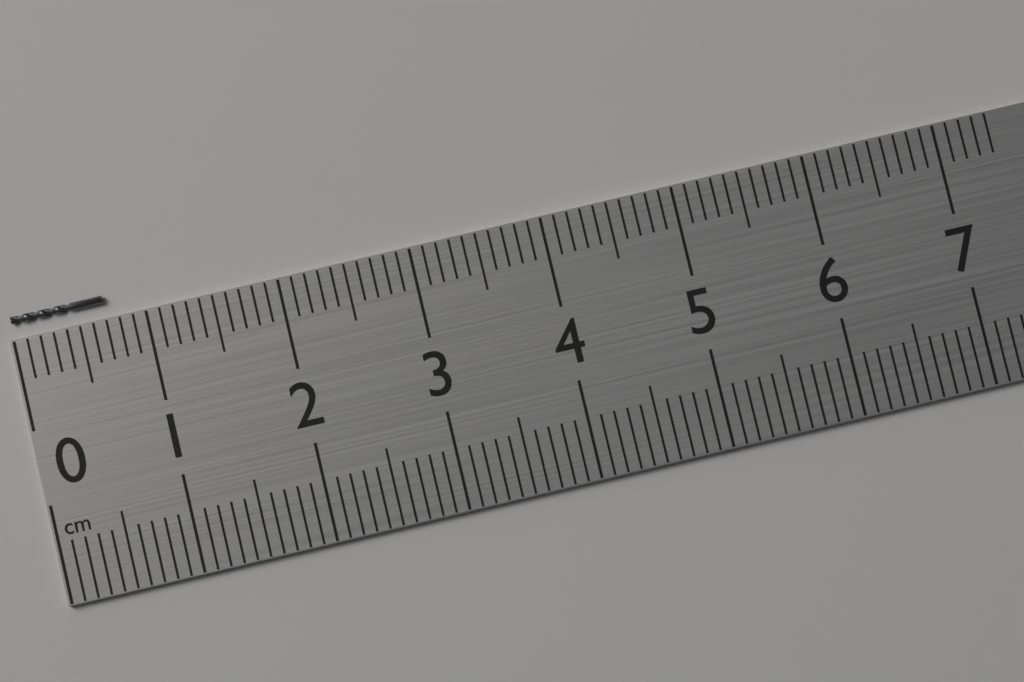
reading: 0.7 cm
